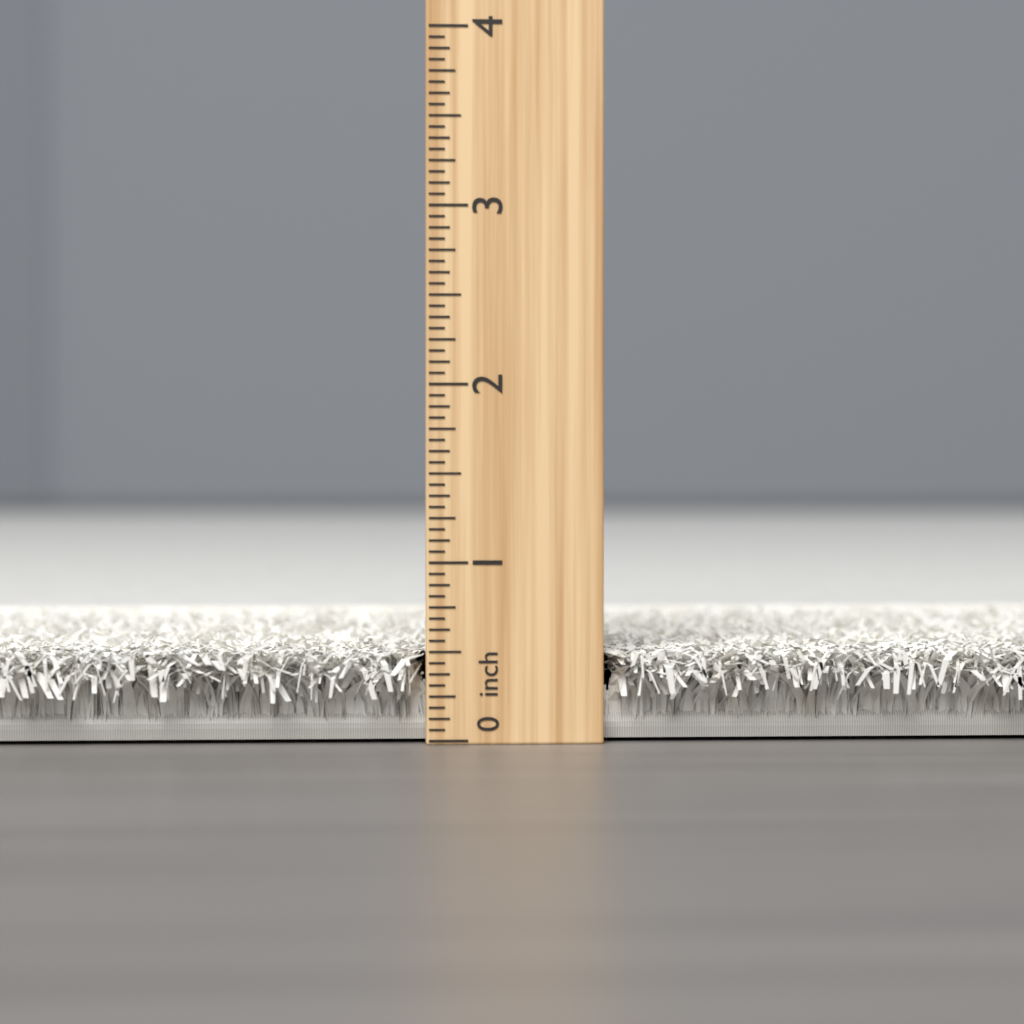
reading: 0.5000 inch
